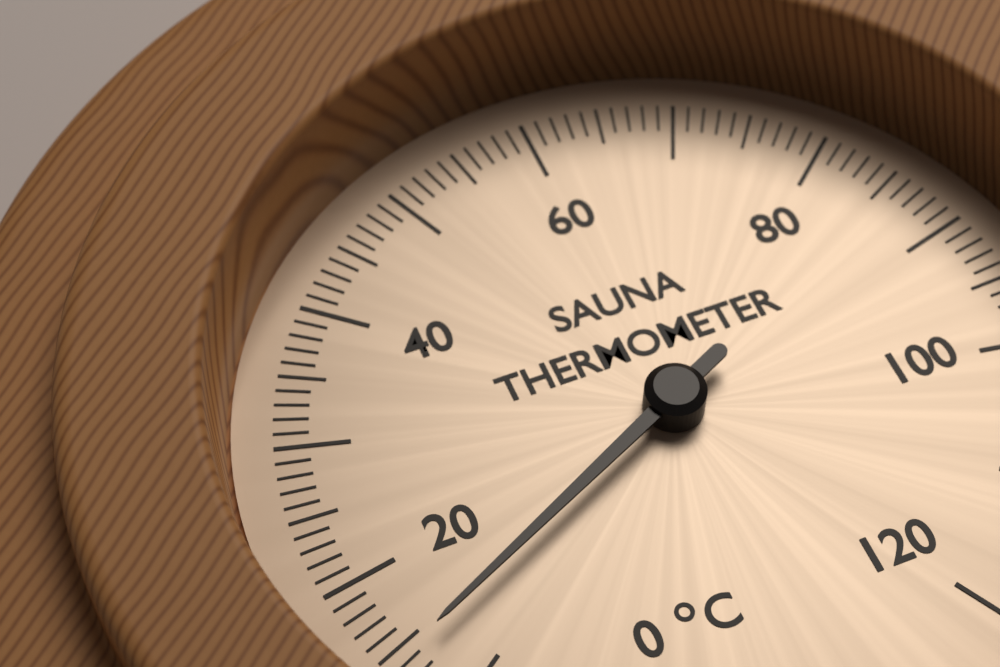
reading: 14 °C
